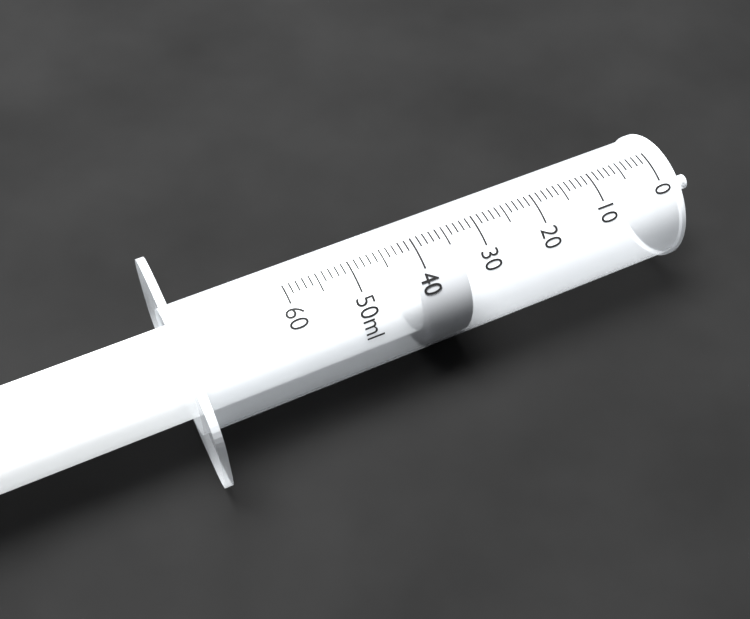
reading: 34 ml
